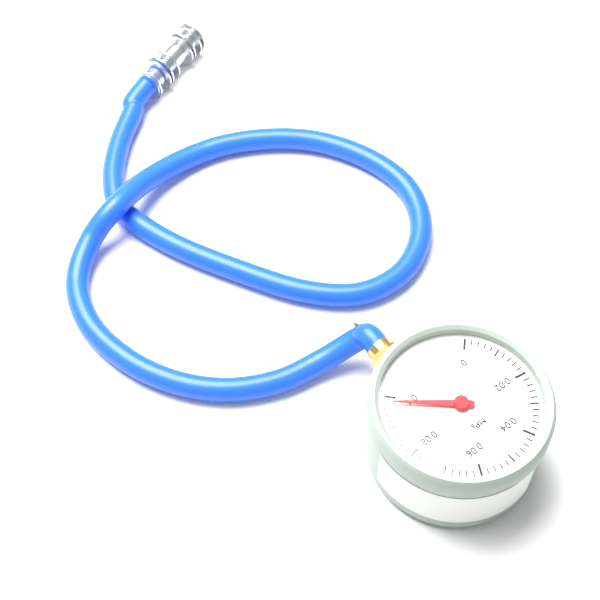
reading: 0.098 MPa
